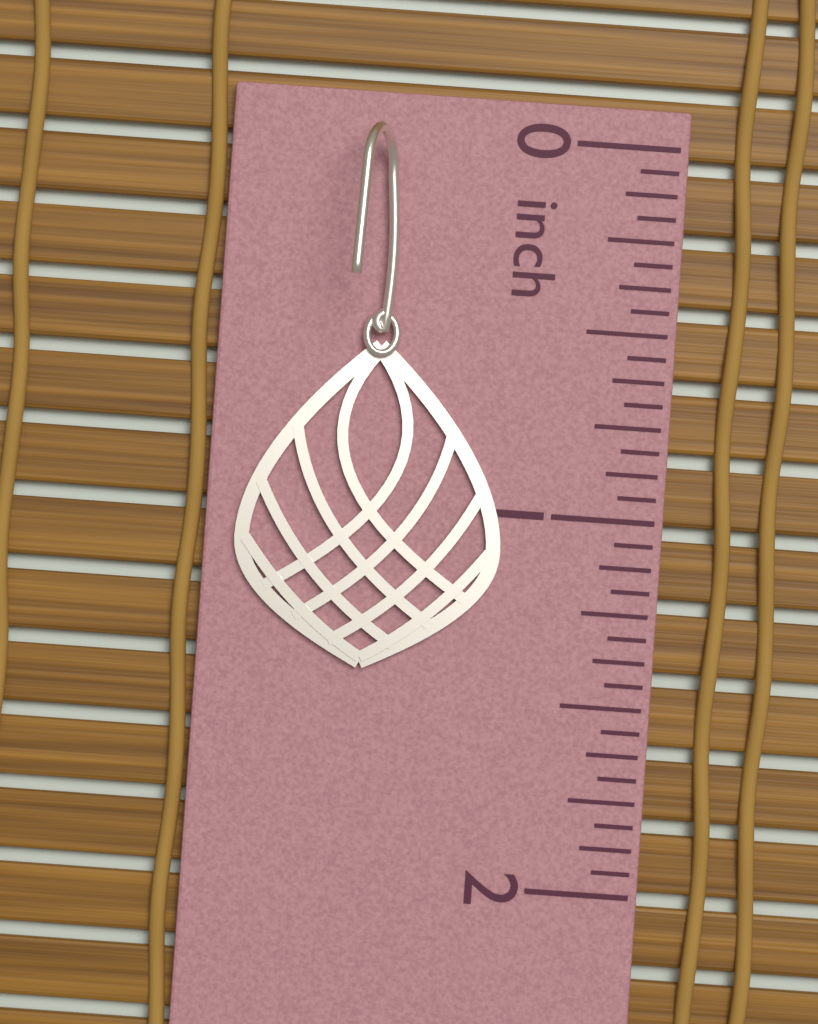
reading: 1.4375 inch
